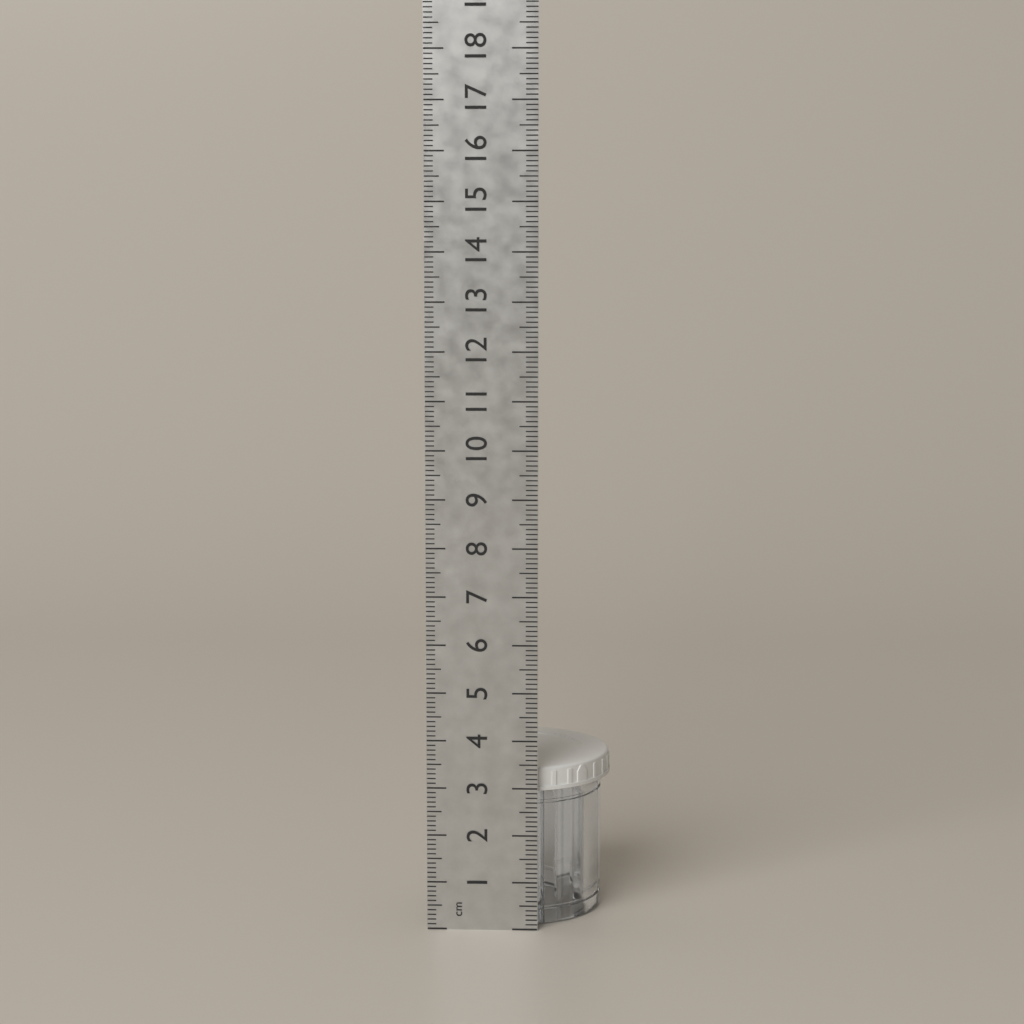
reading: 3.4 cm
